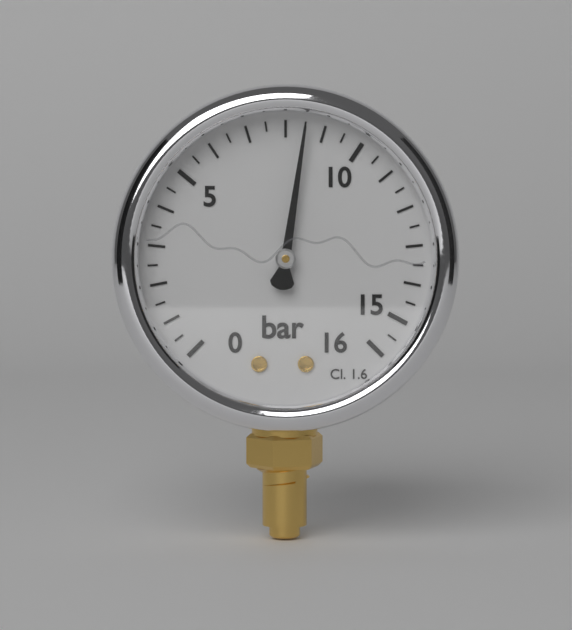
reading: 8.5 bar
